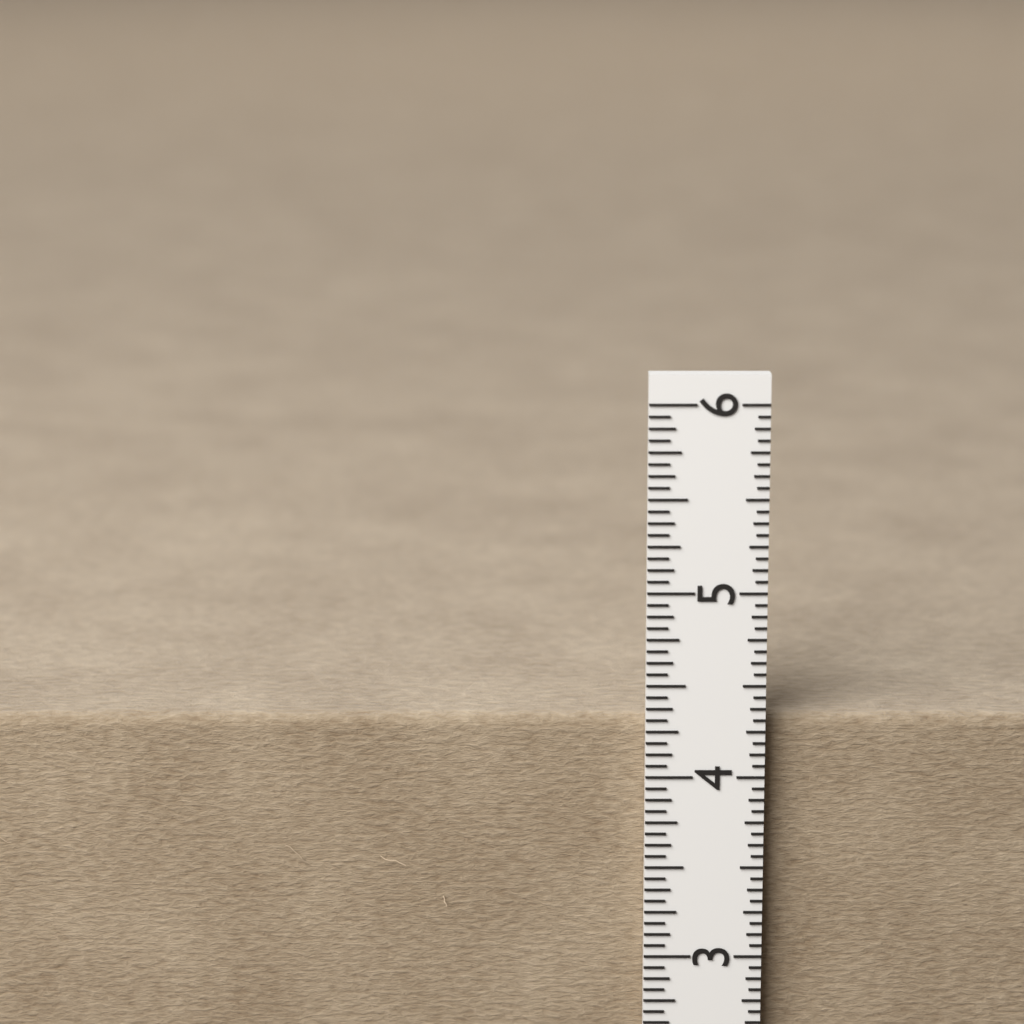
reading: 4.3125 in
